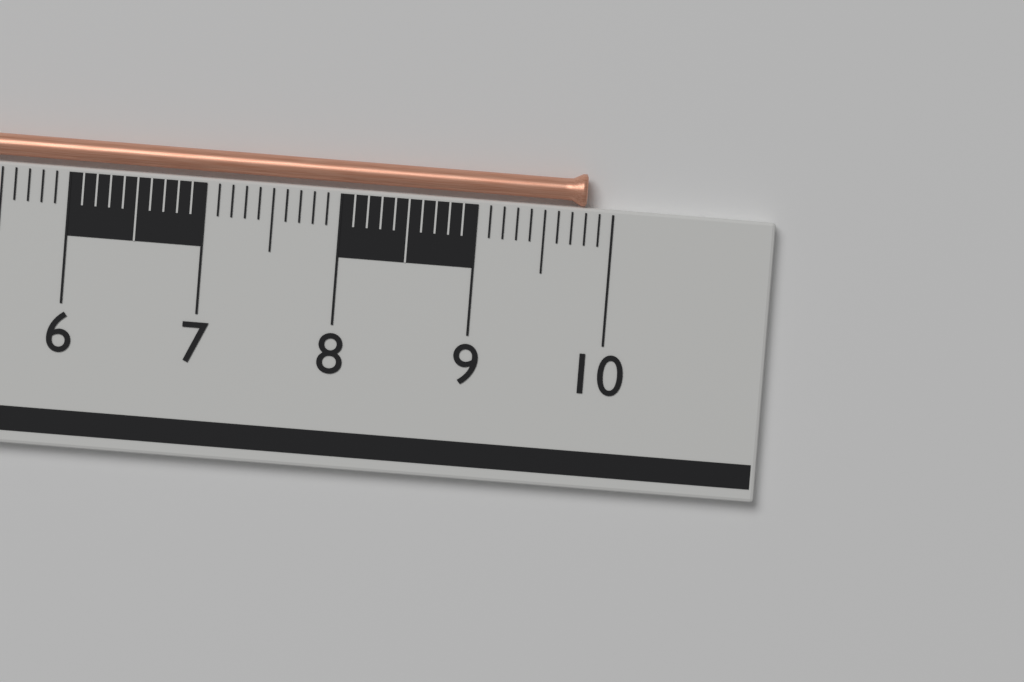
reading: 9.8 cm
